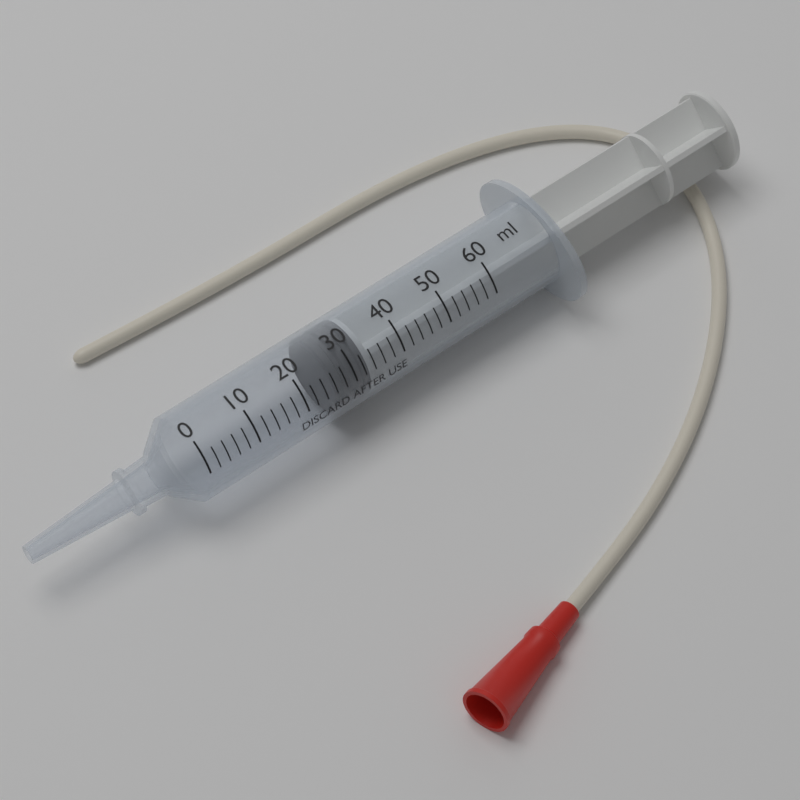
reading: 26 ml
